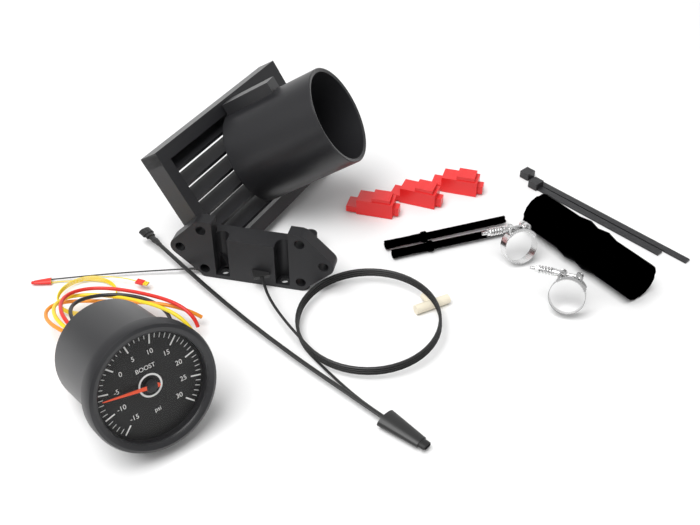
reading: -6 psi
